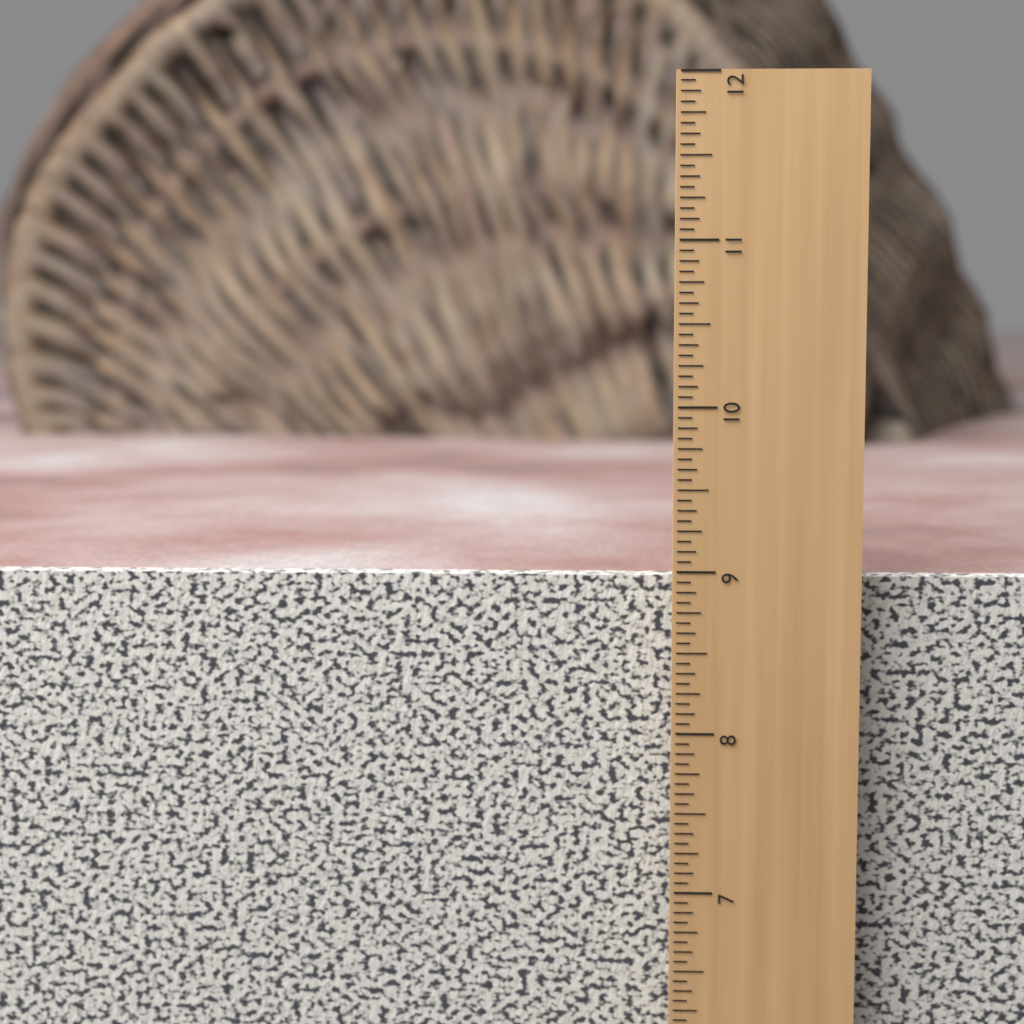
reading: 8.9375 in
